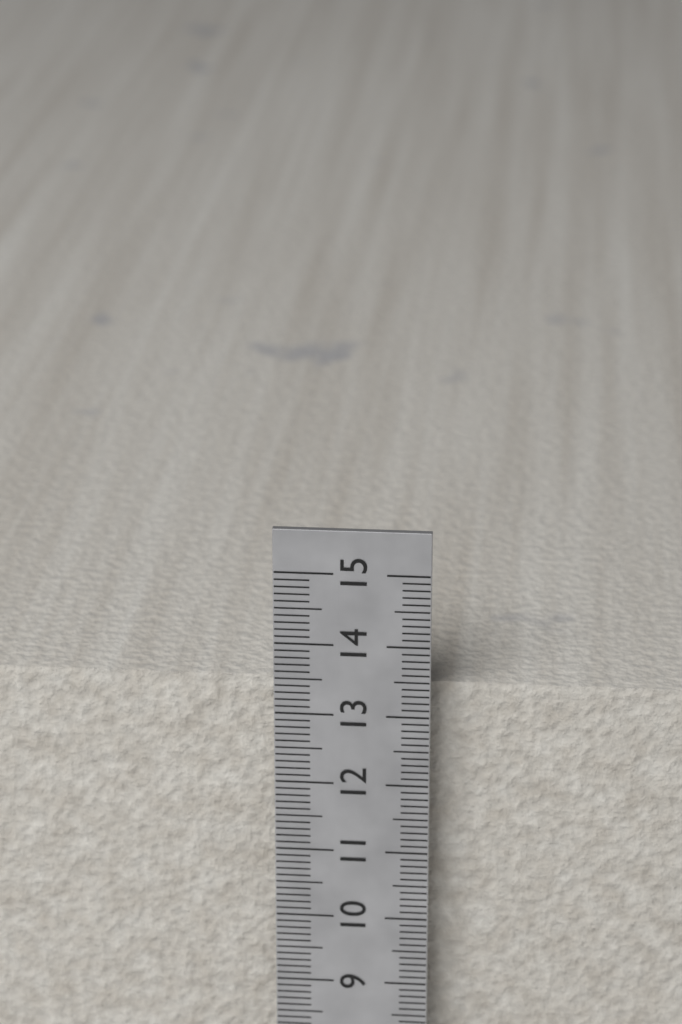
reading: 13.3 cm
